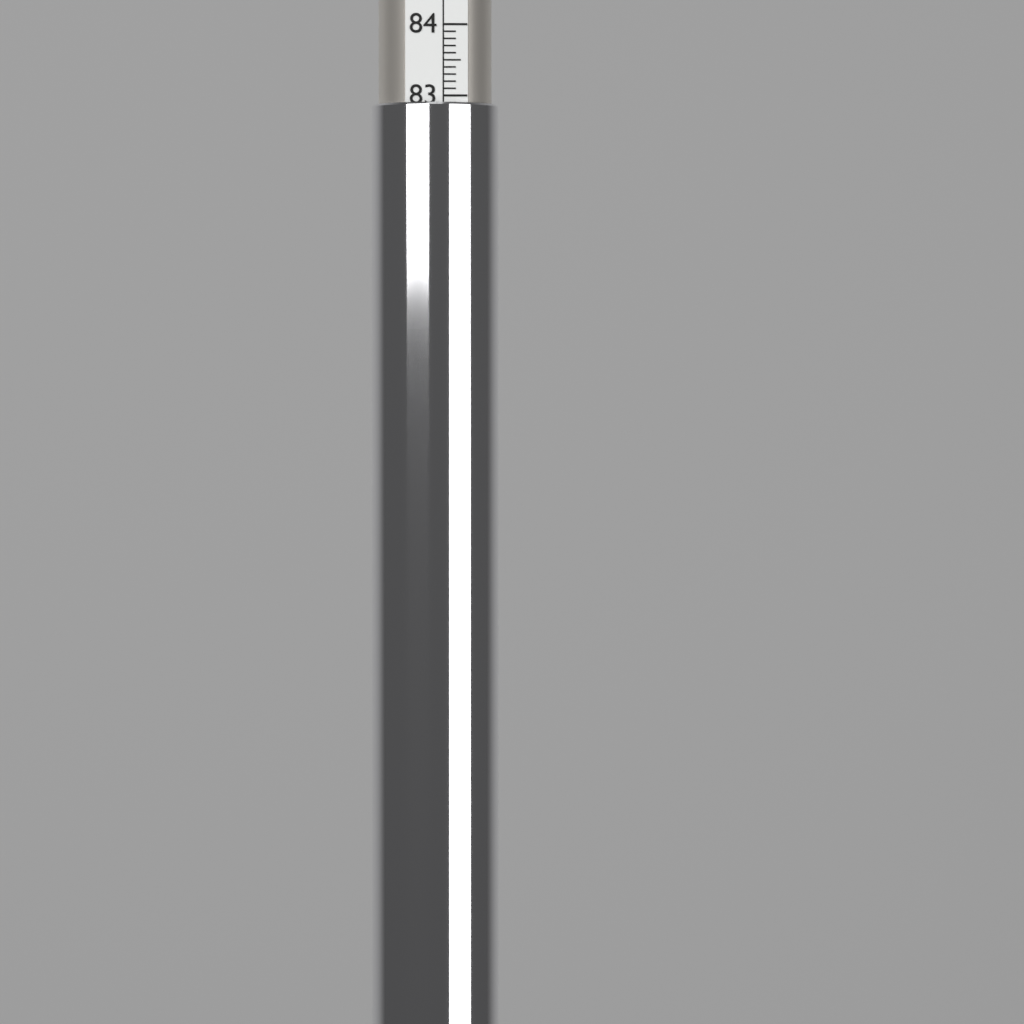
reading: 82.9 (no unit)
